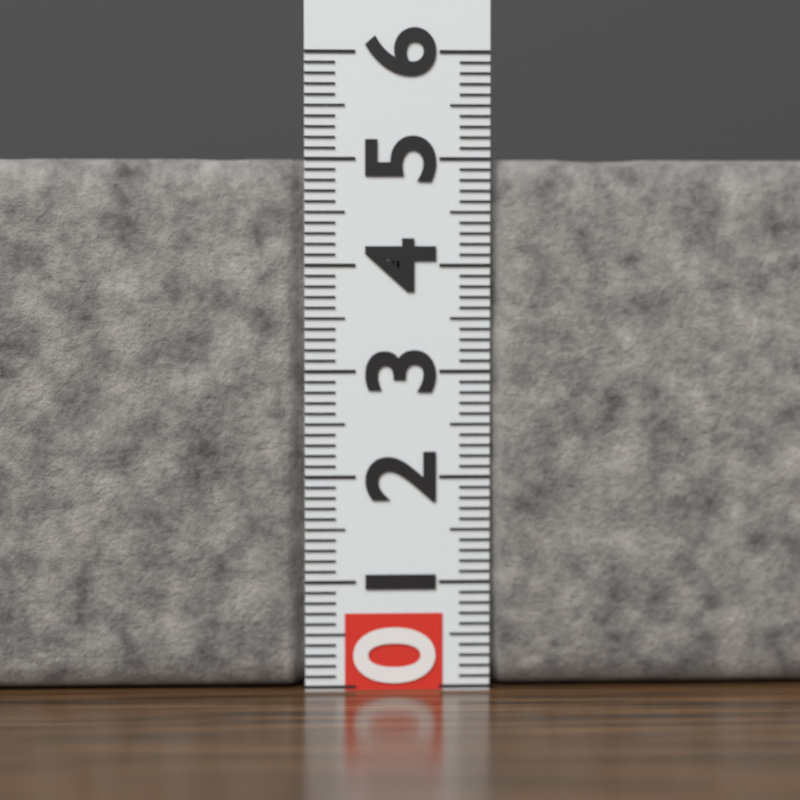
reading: 5.0 (no unit)
